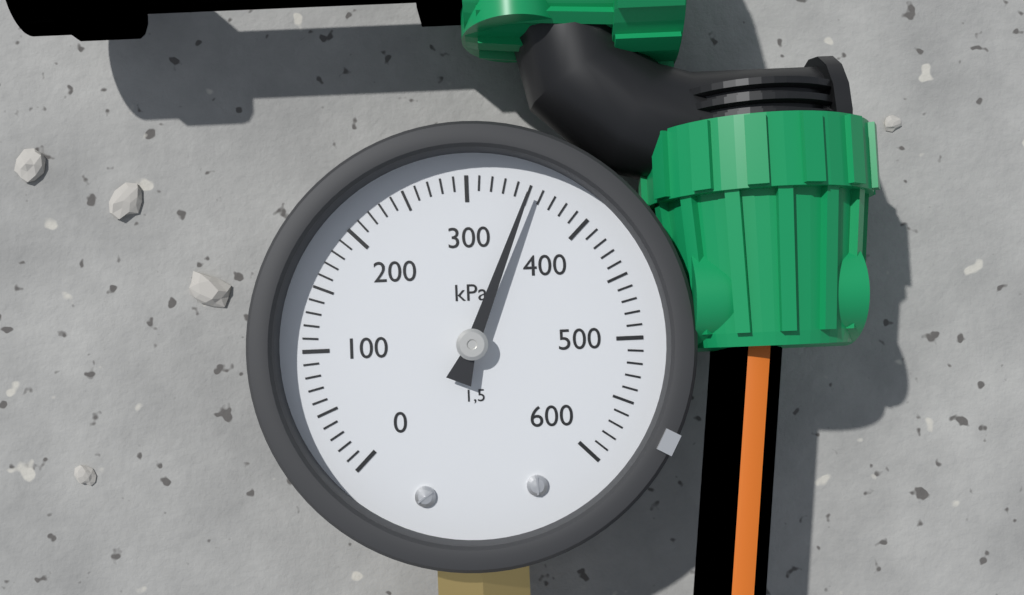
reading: 350 kPa
